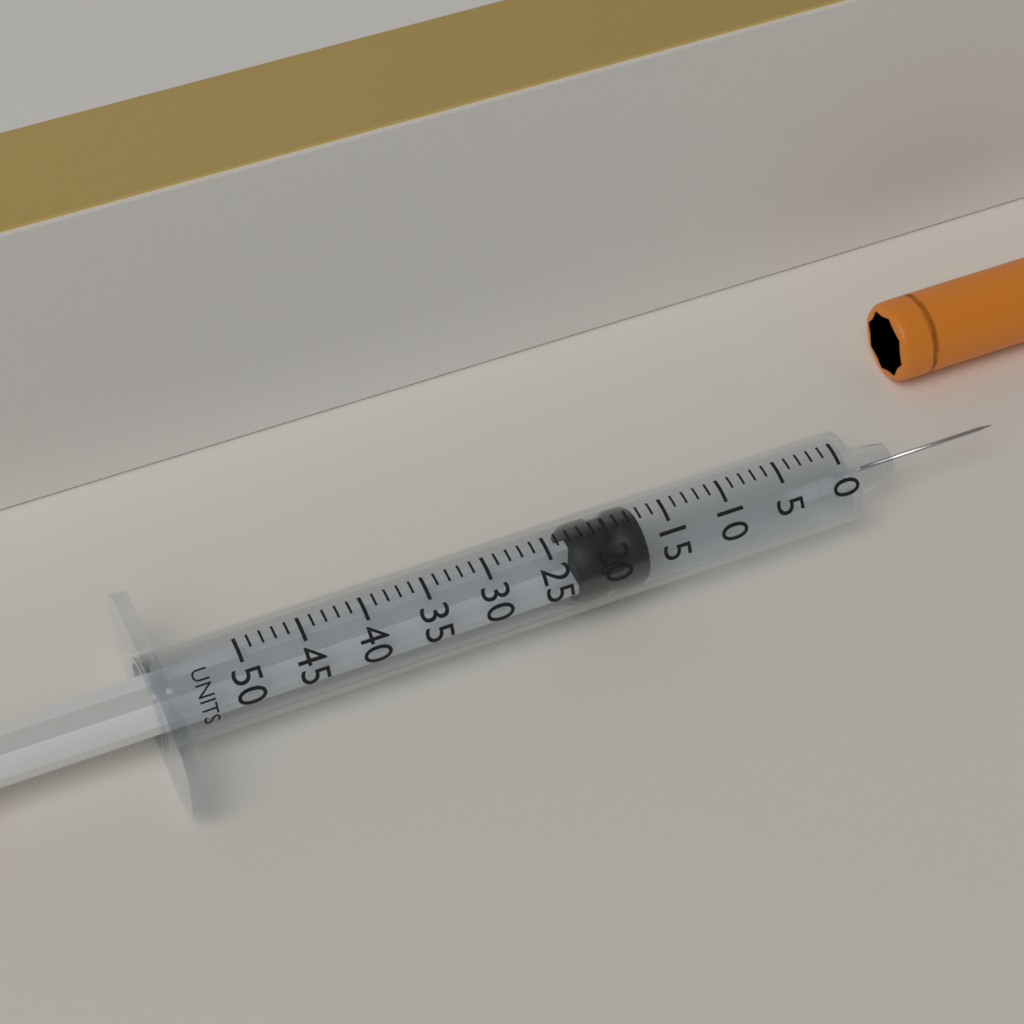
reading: 17 units
